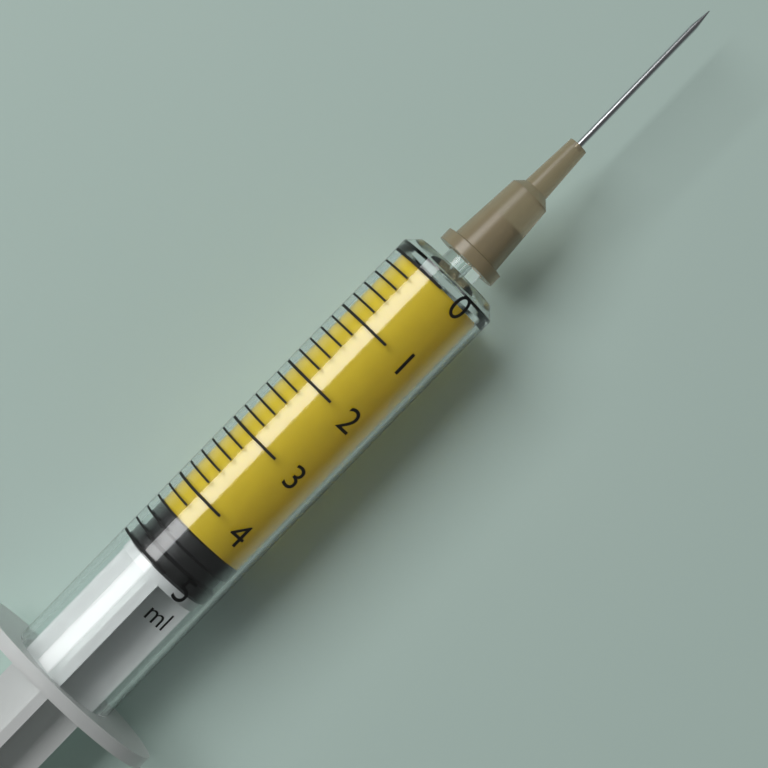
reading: 4.4 ml
